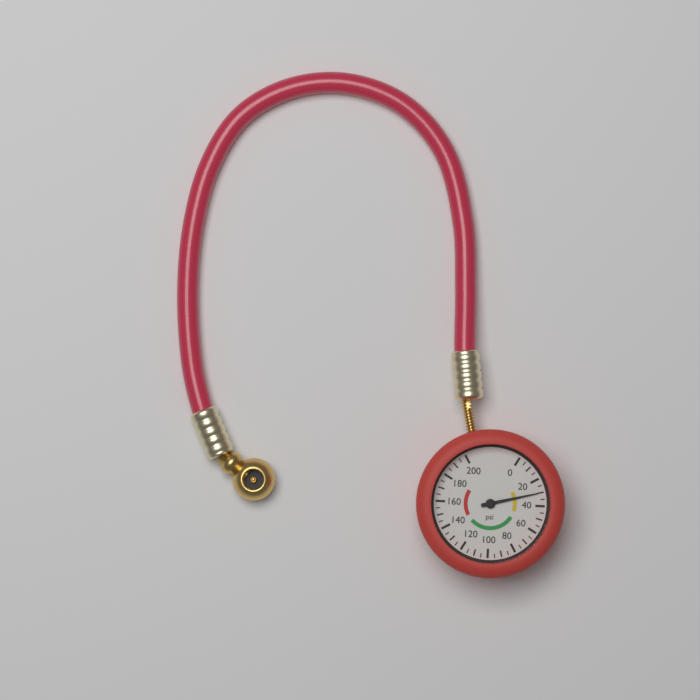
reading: 30 psi
